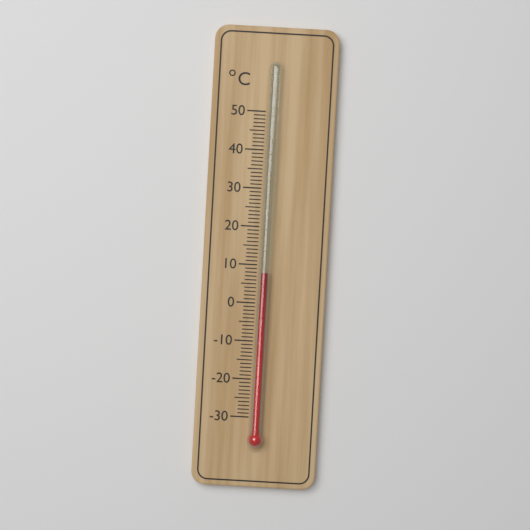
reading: 8 °C
